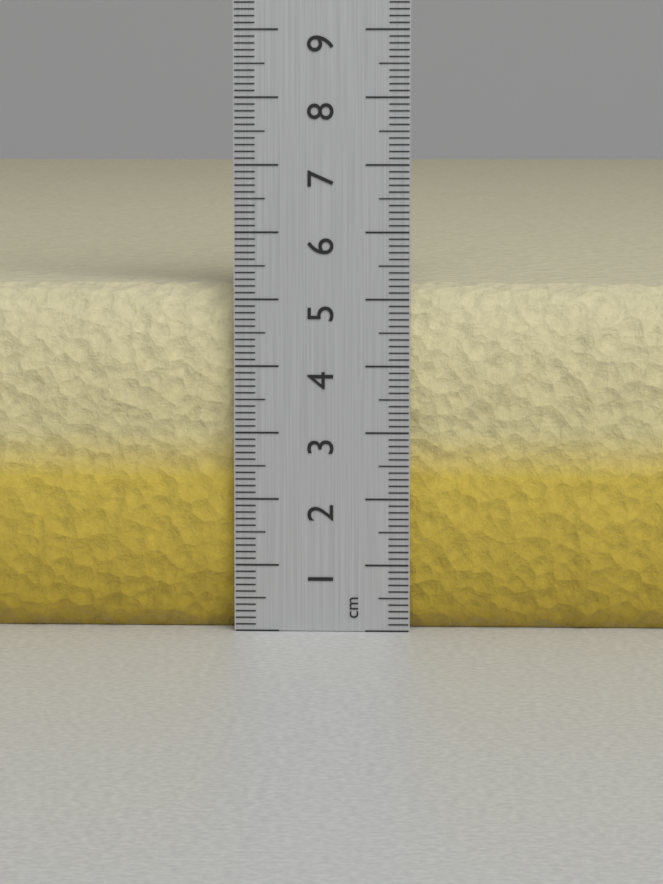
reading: 5.2 cm
